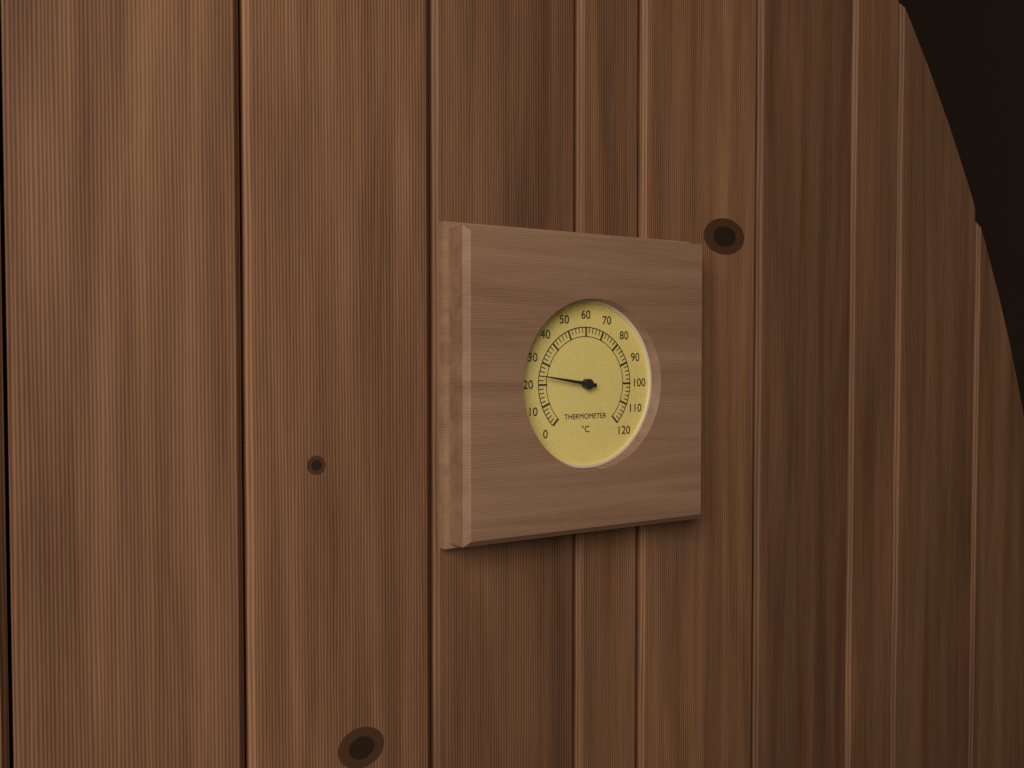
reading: 24 °C
